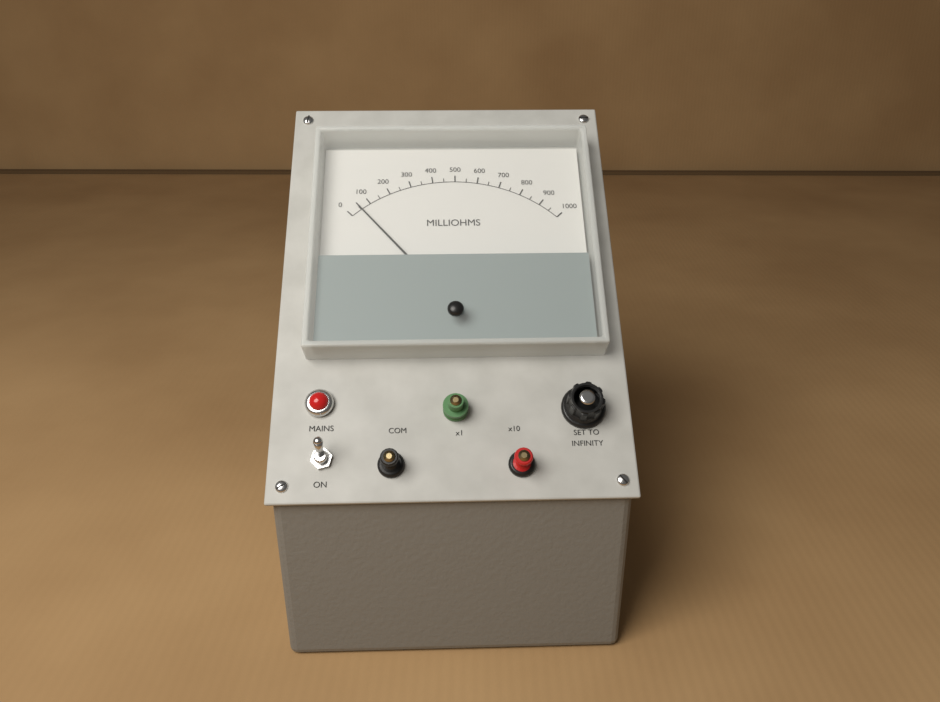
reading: 50 milliohms
